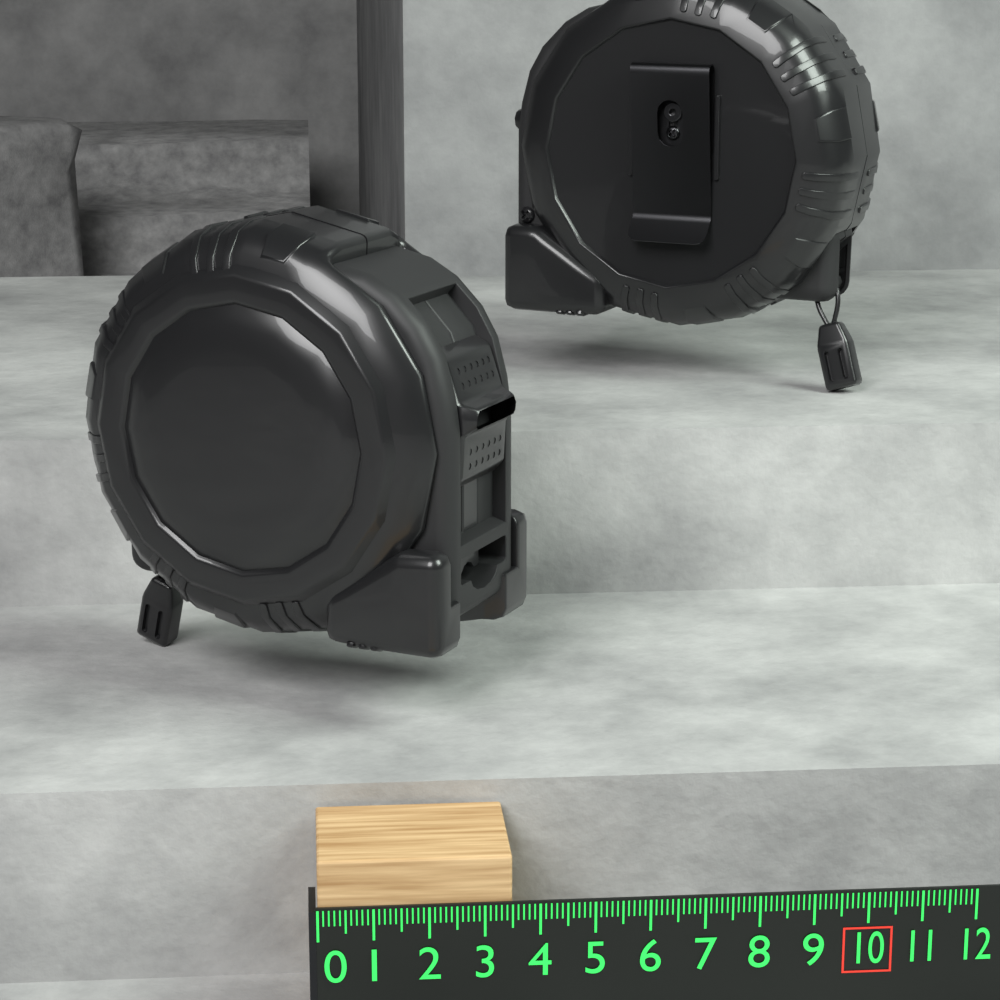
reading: 3.5 (no unit)
